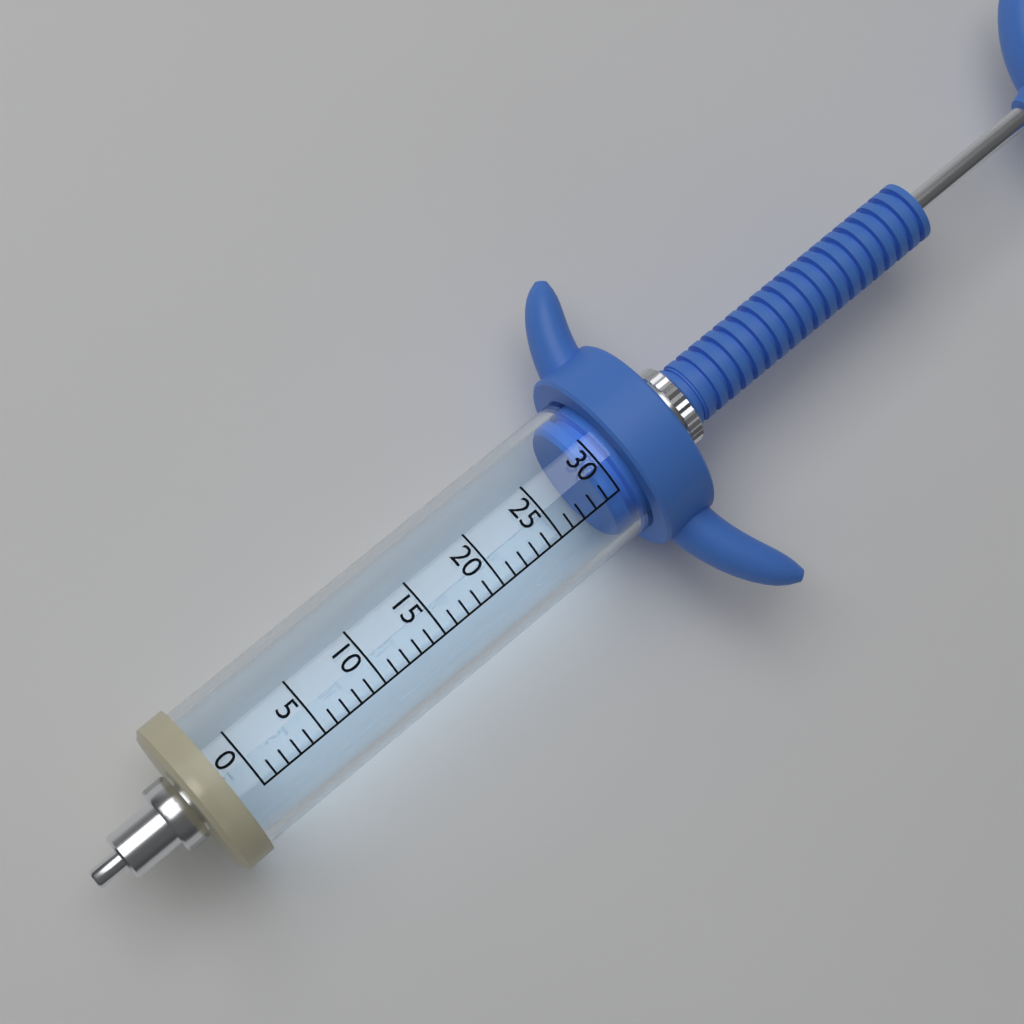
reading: 29 (no unit)
